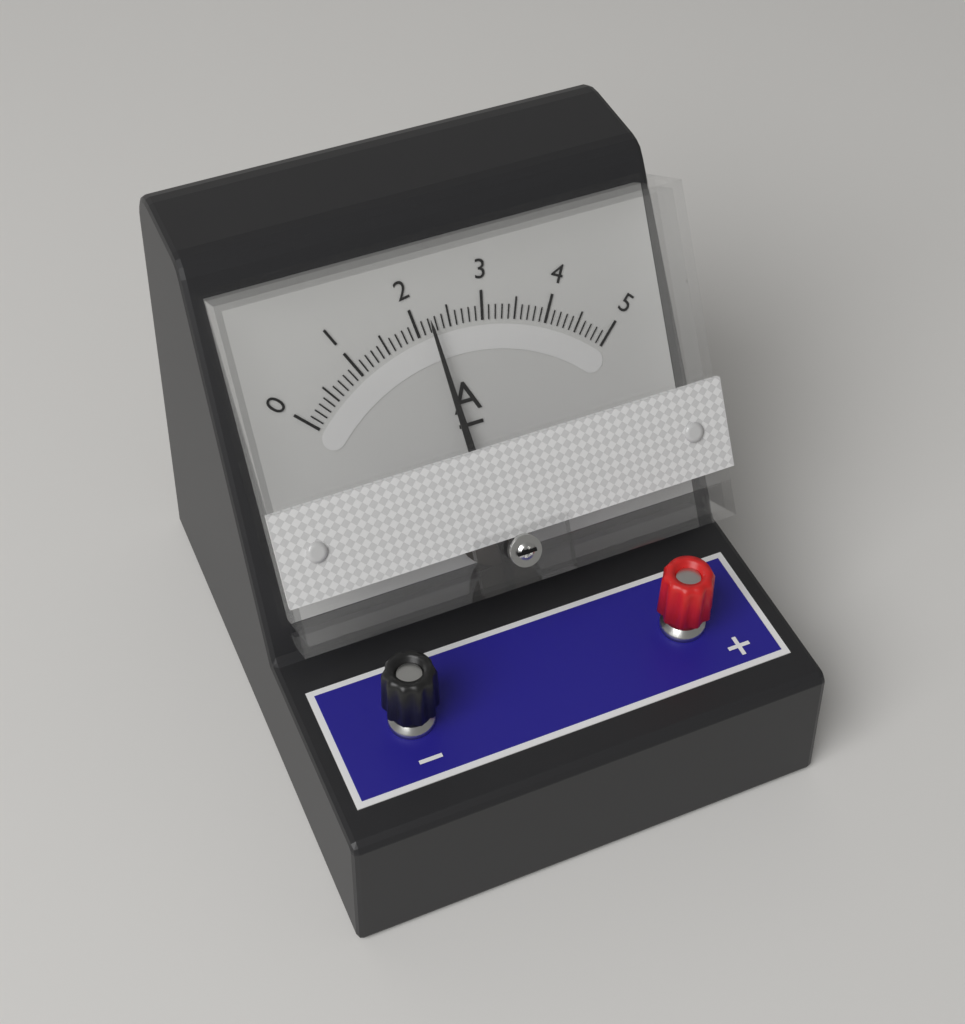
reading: 2.2 A
